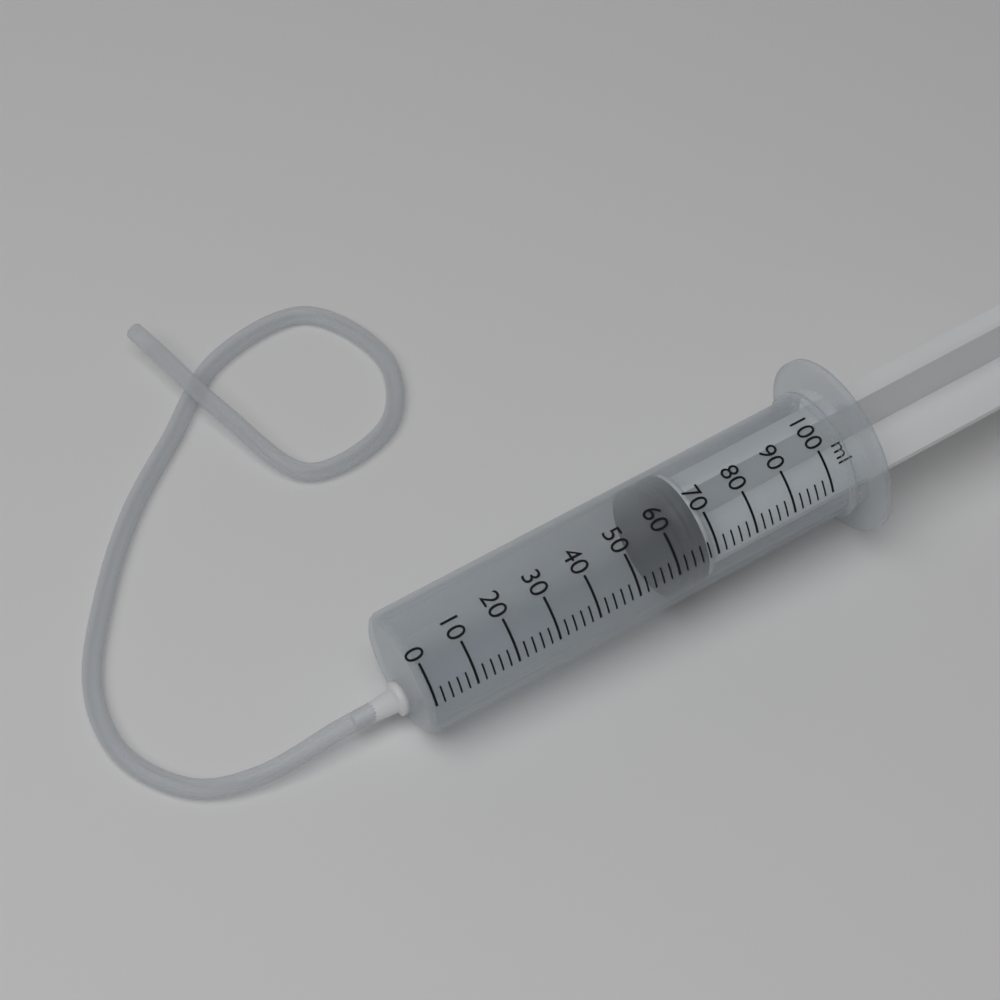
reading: 60 ml
